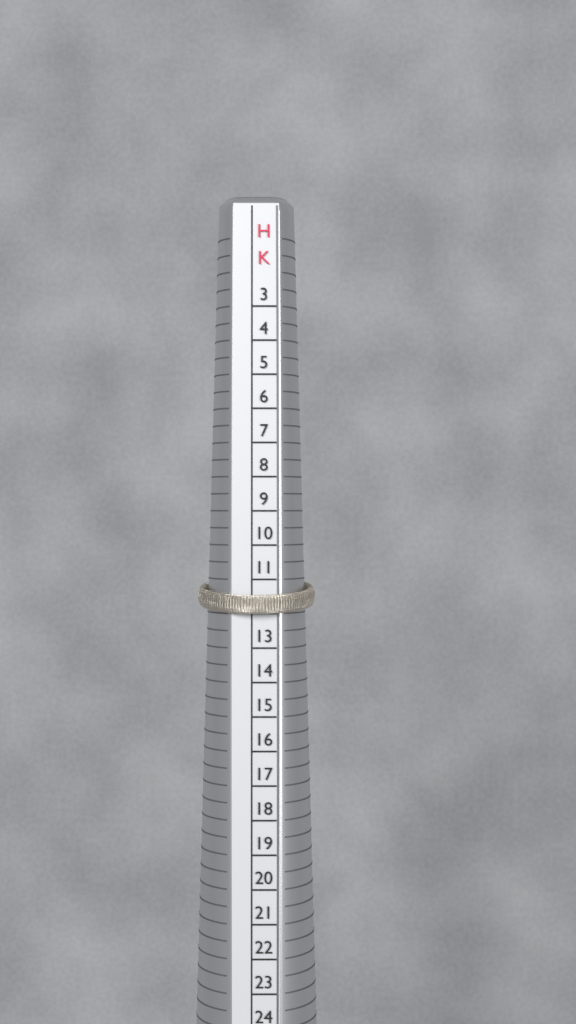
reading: 12 HK
